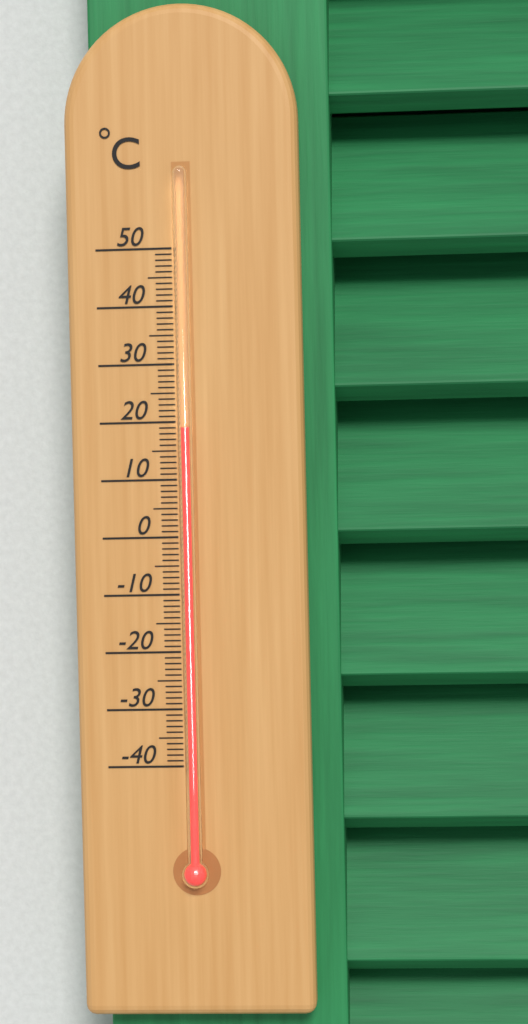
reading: 19 °C
